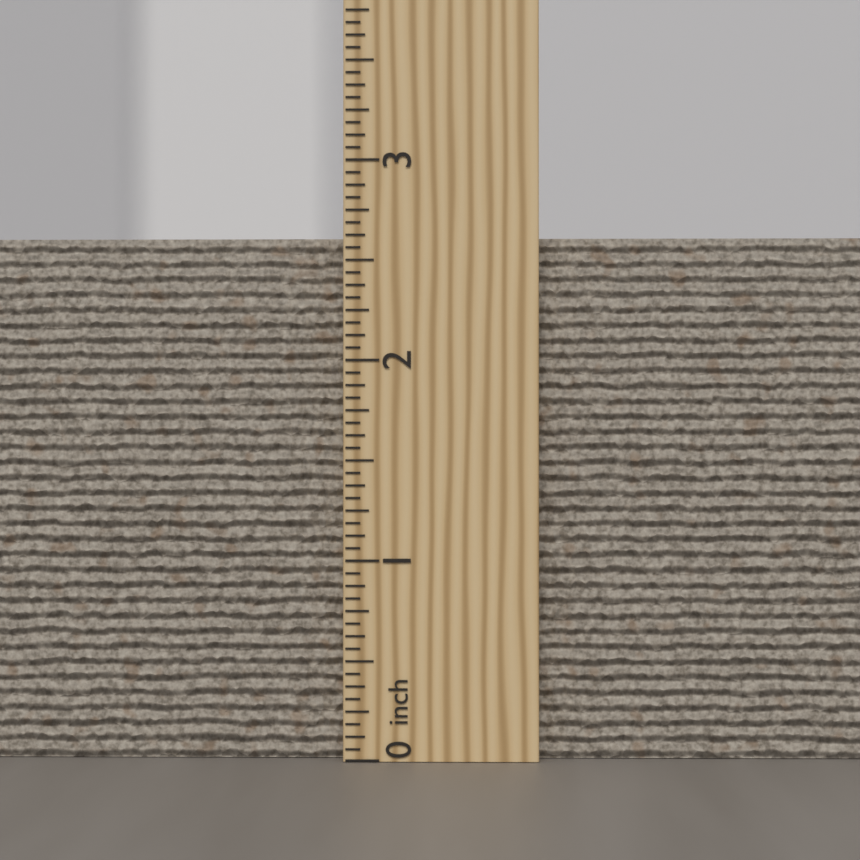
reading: 2.6250 inch
